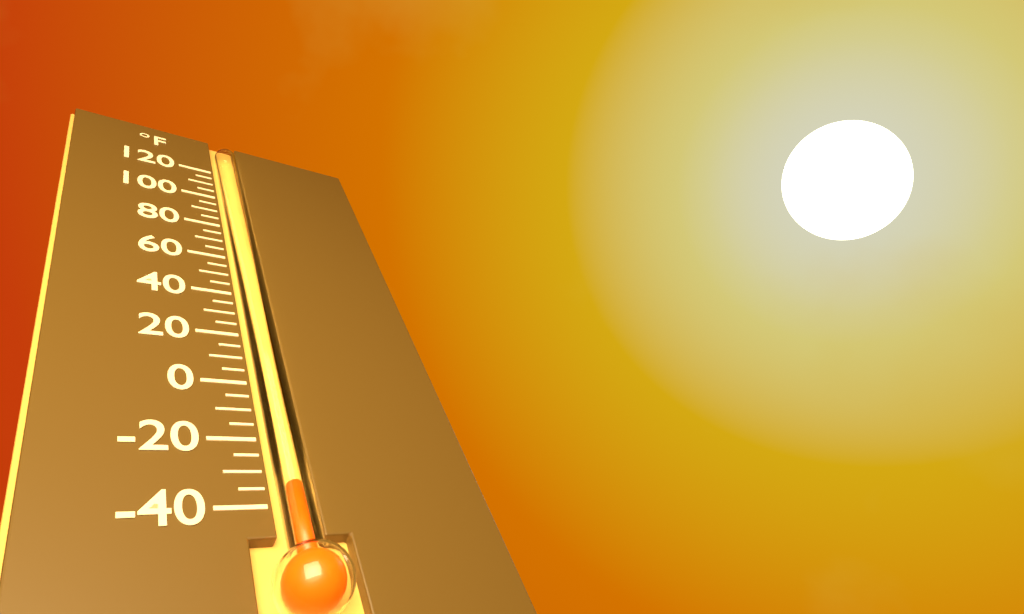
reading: -35 °F
